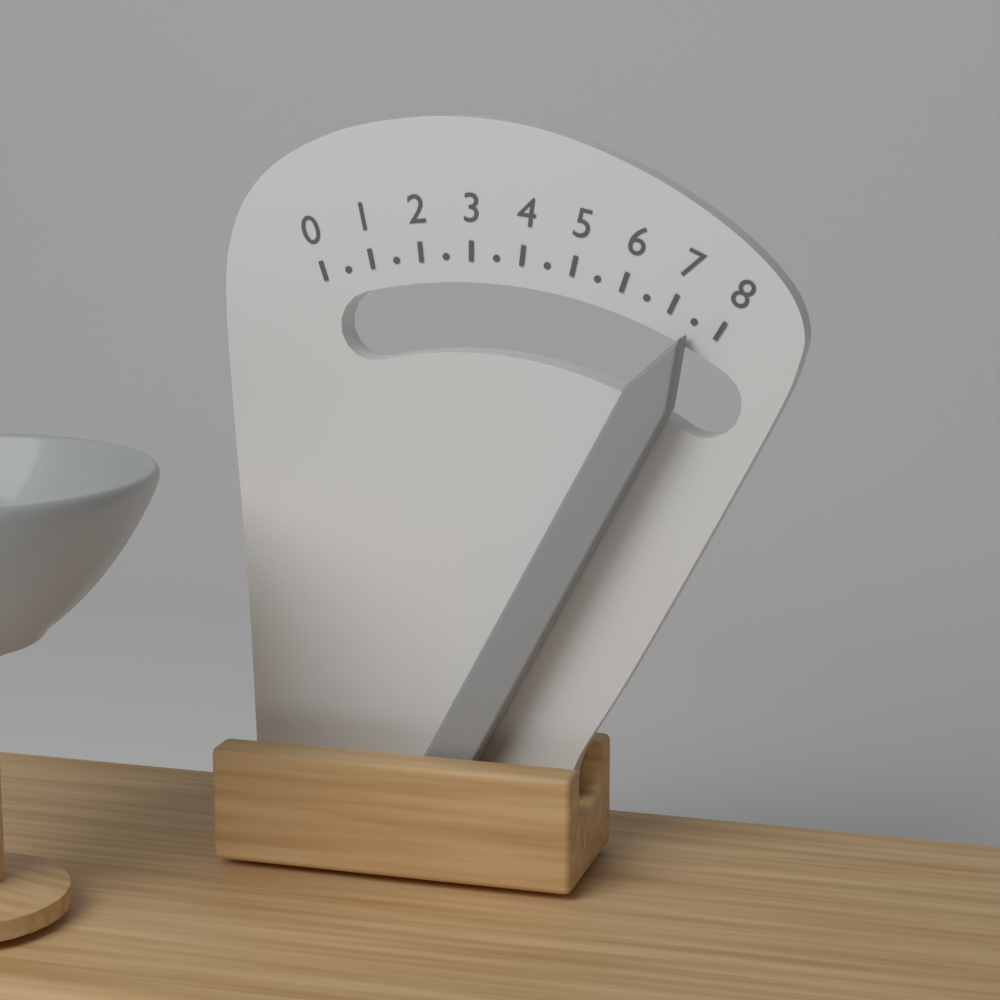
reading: 7.5 (no unit)
